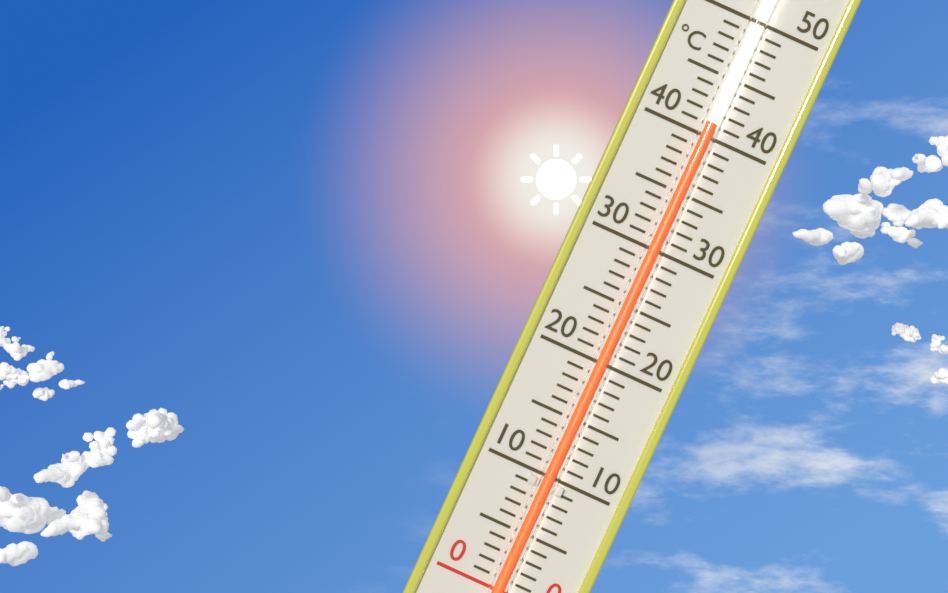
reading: 41 °C
